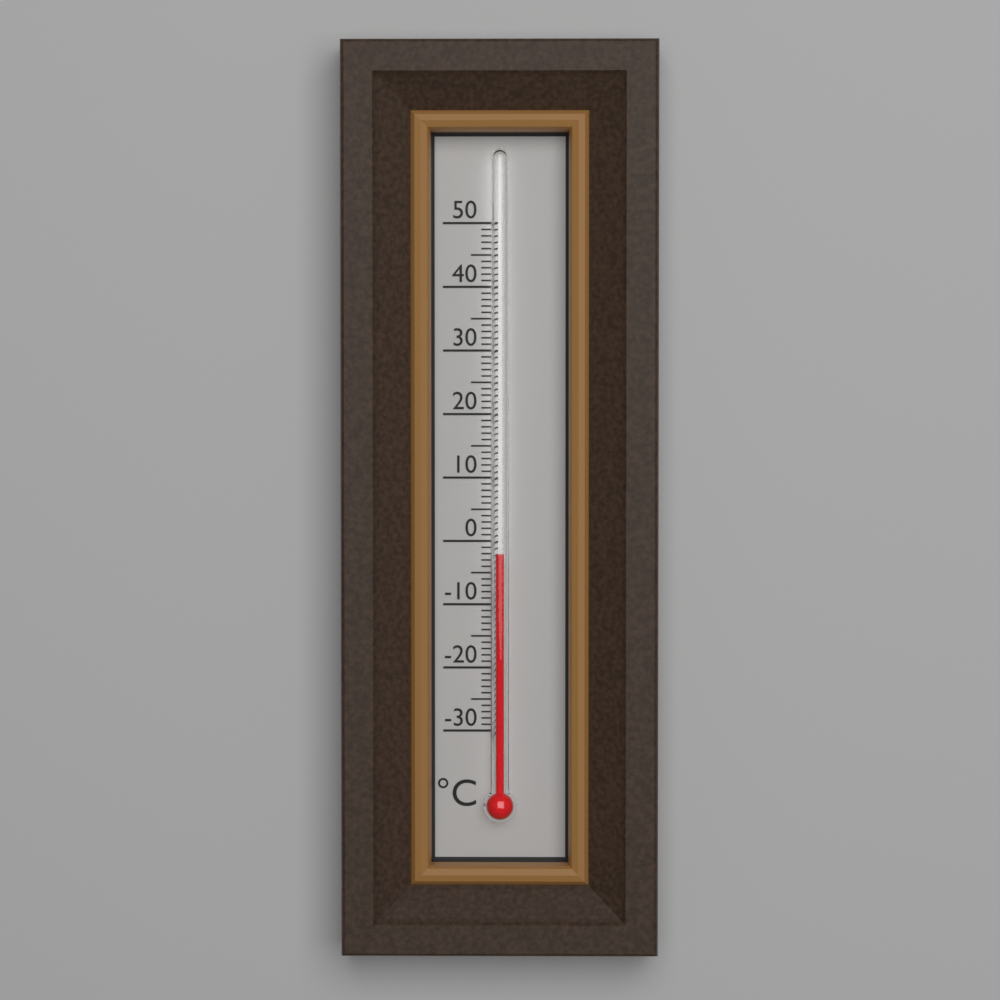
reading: -2 °C
